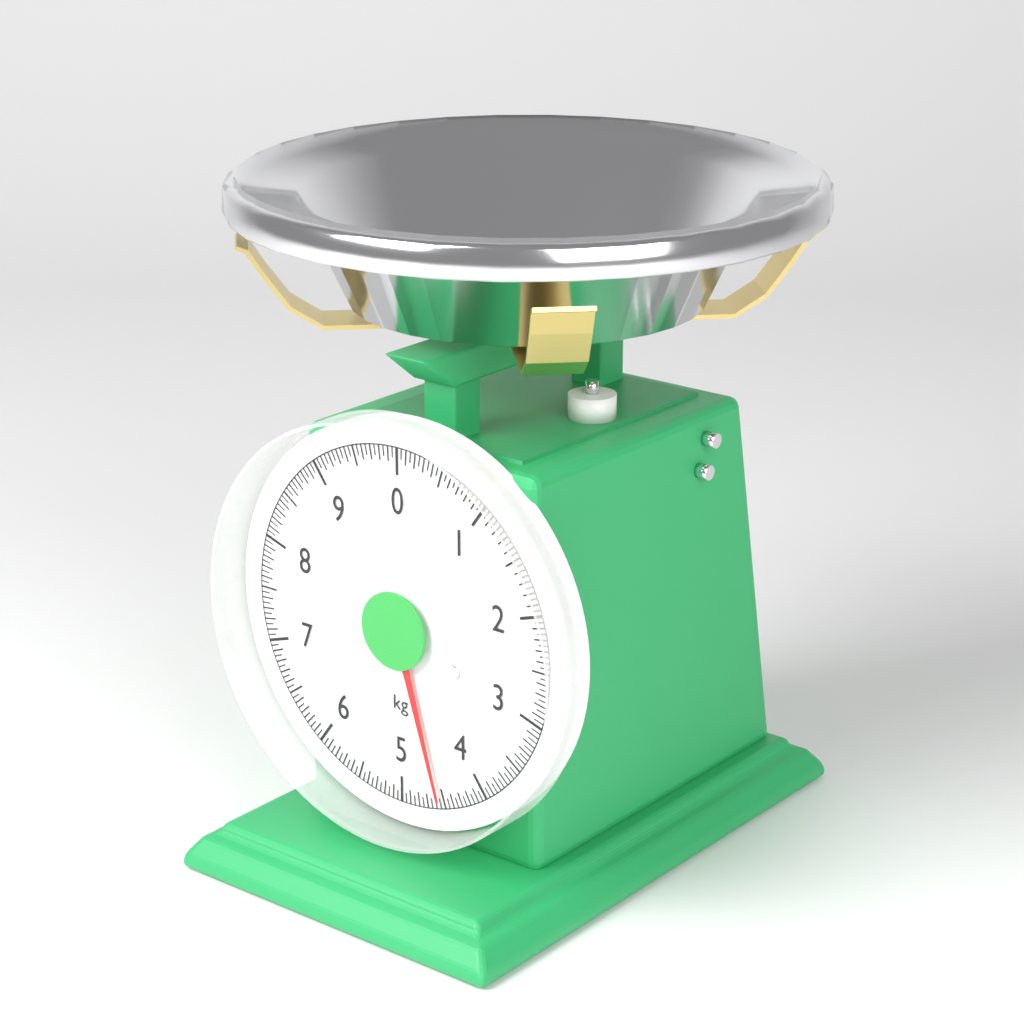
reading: 4.55 kg
